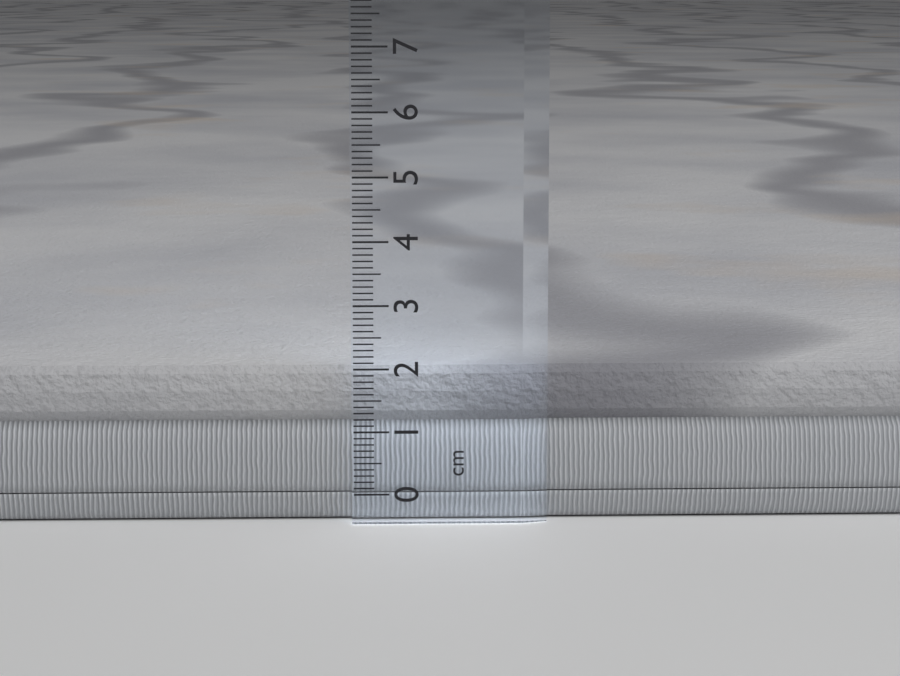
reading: 2.0 cm
